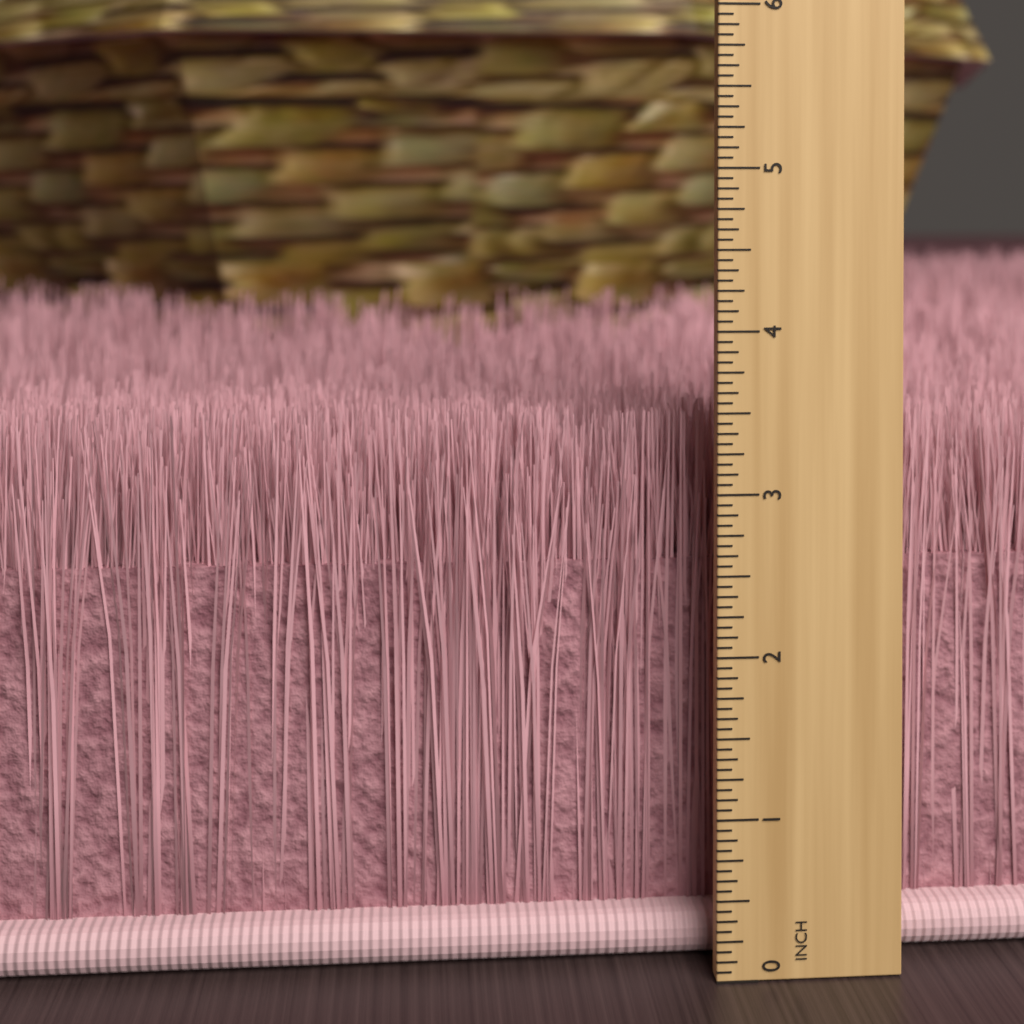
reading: 3.4375 inch
